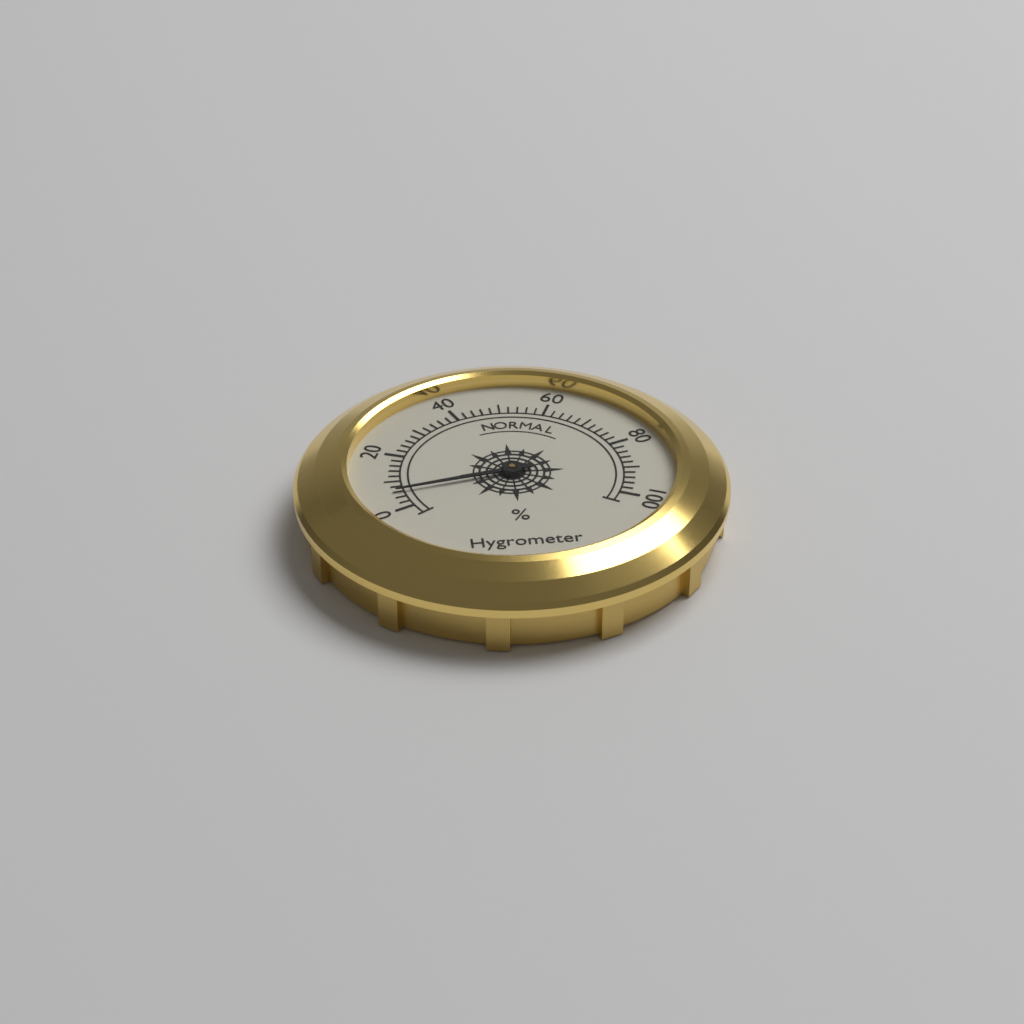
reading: 6 %
